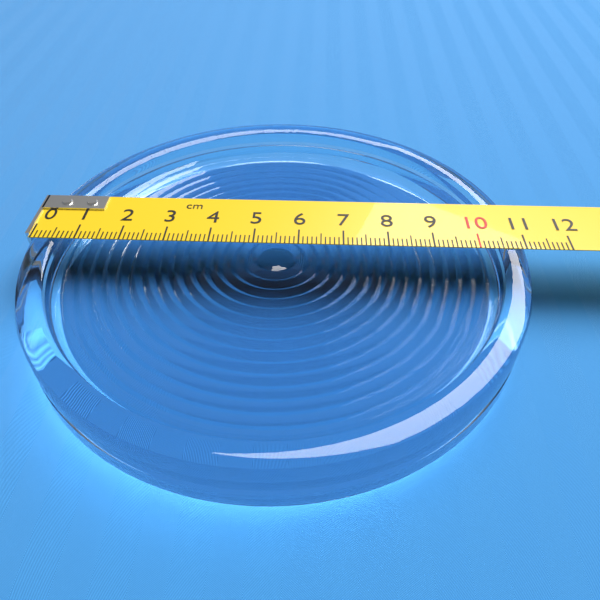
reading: 11.0 cm
